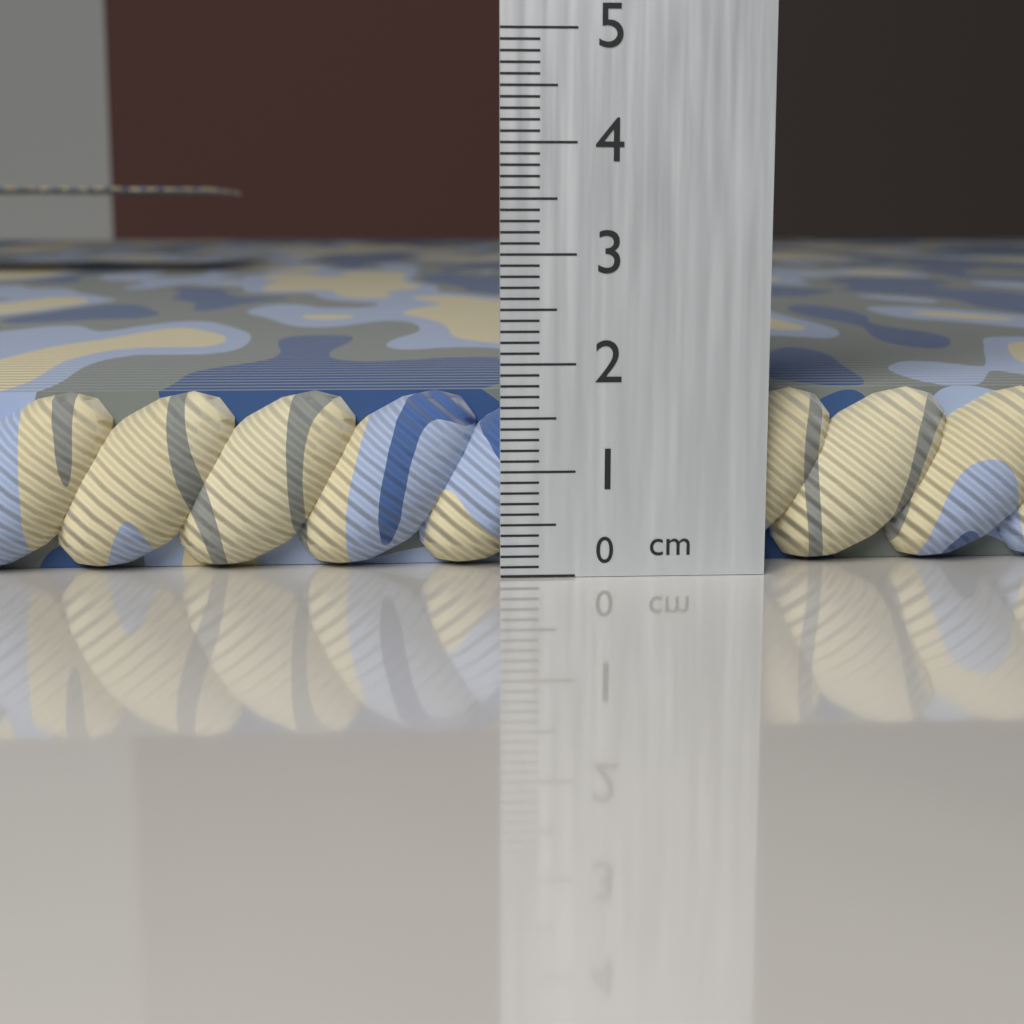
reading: 1.7 cm
